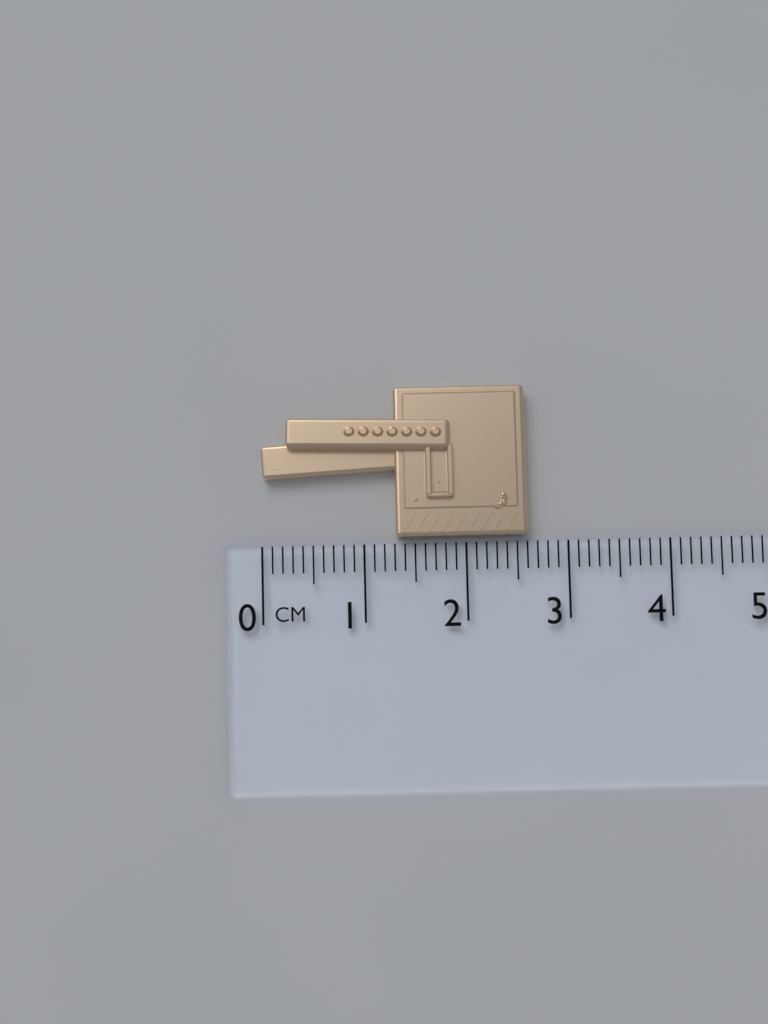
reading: 2.6 cm
